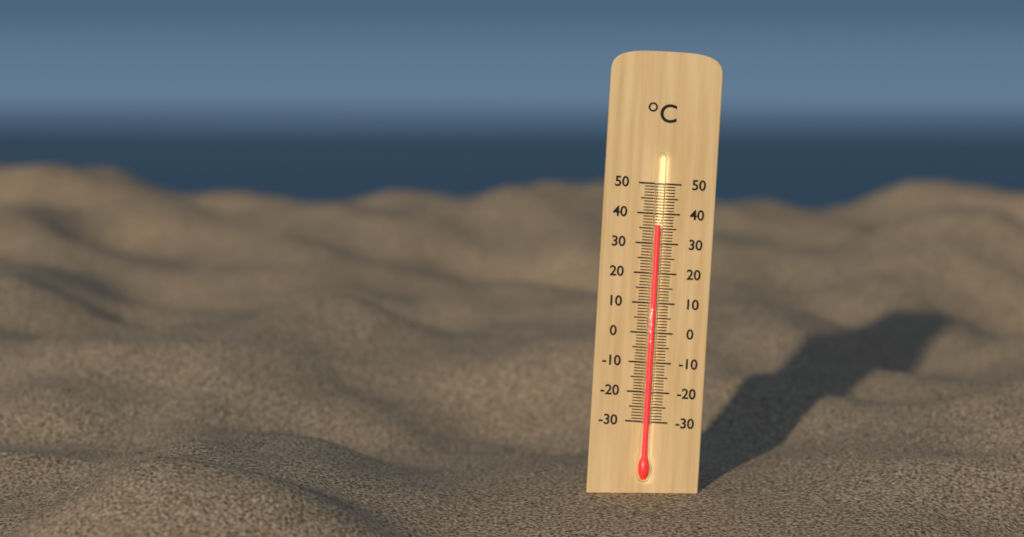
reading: 36 °C
